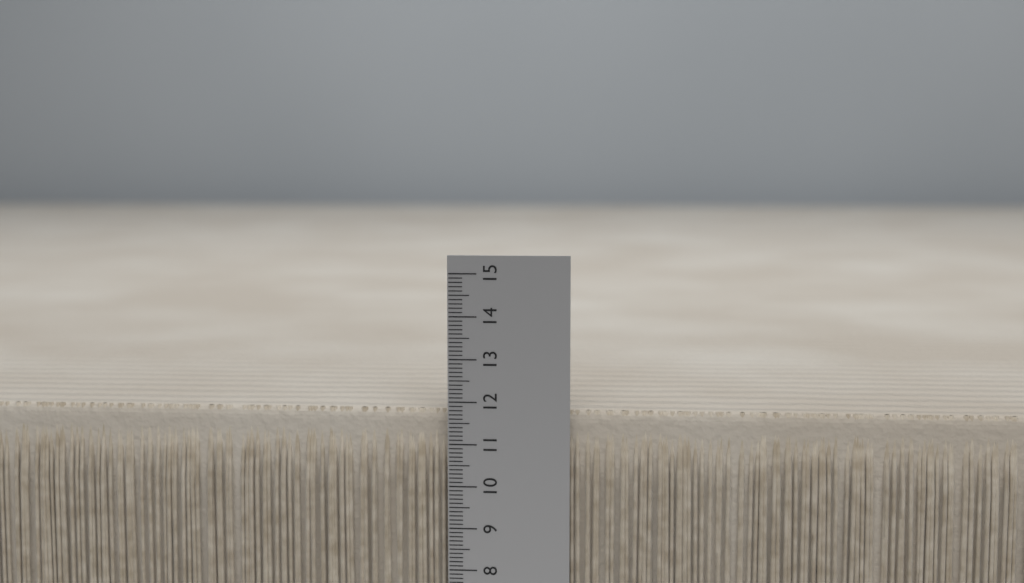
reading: 11.8 (no unit)
